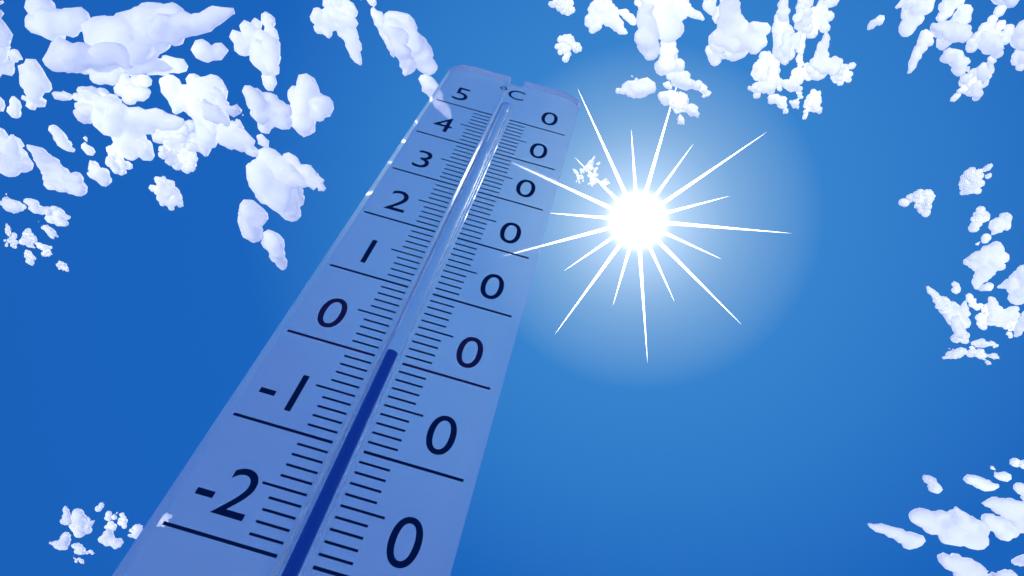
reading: 1 °C
